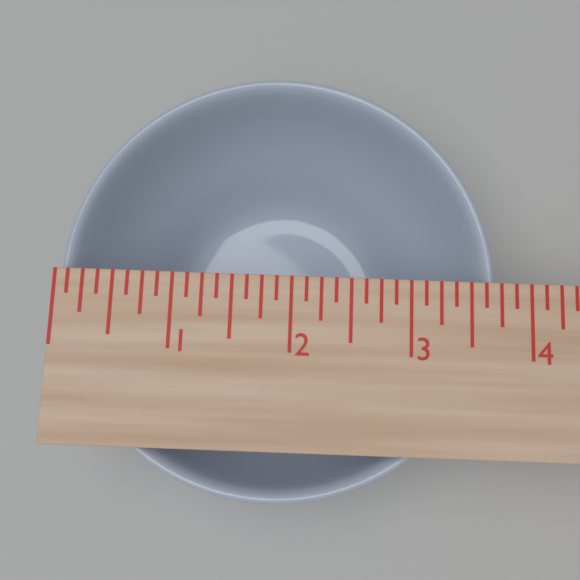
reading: 3.750 in
